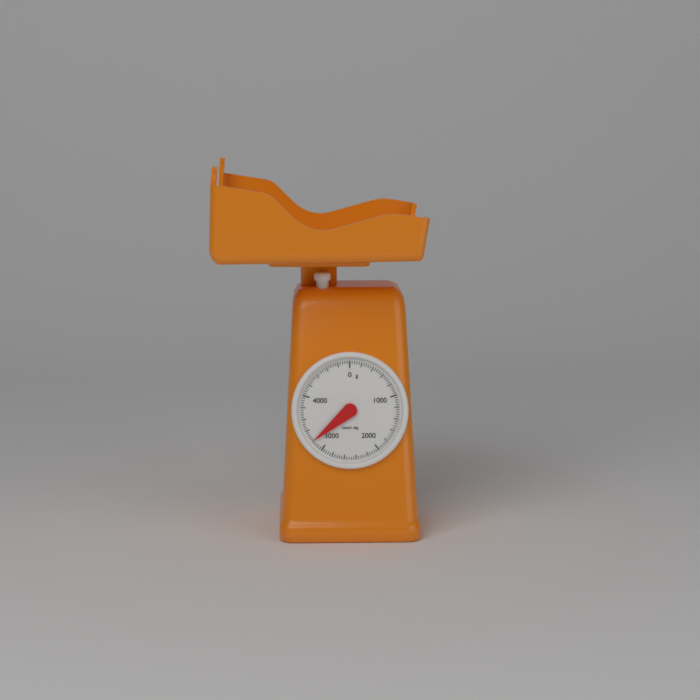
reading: 3200 g
